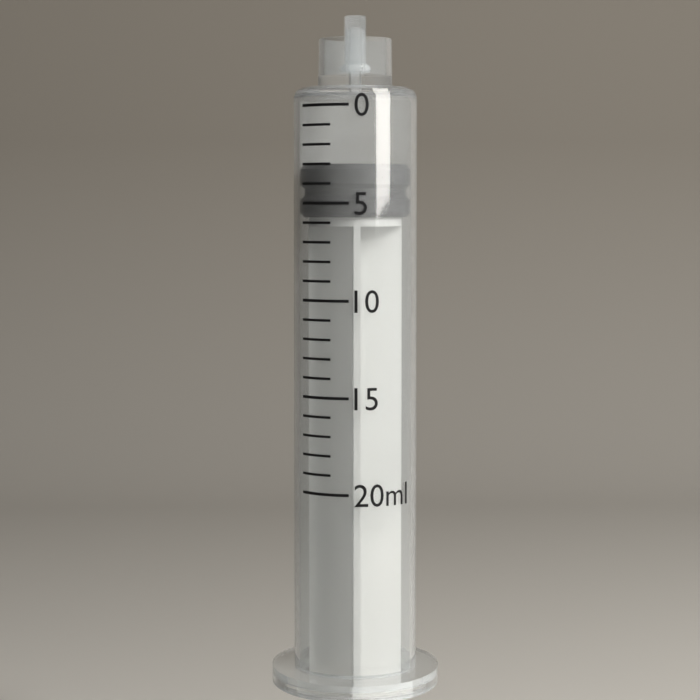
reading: 3 ml
